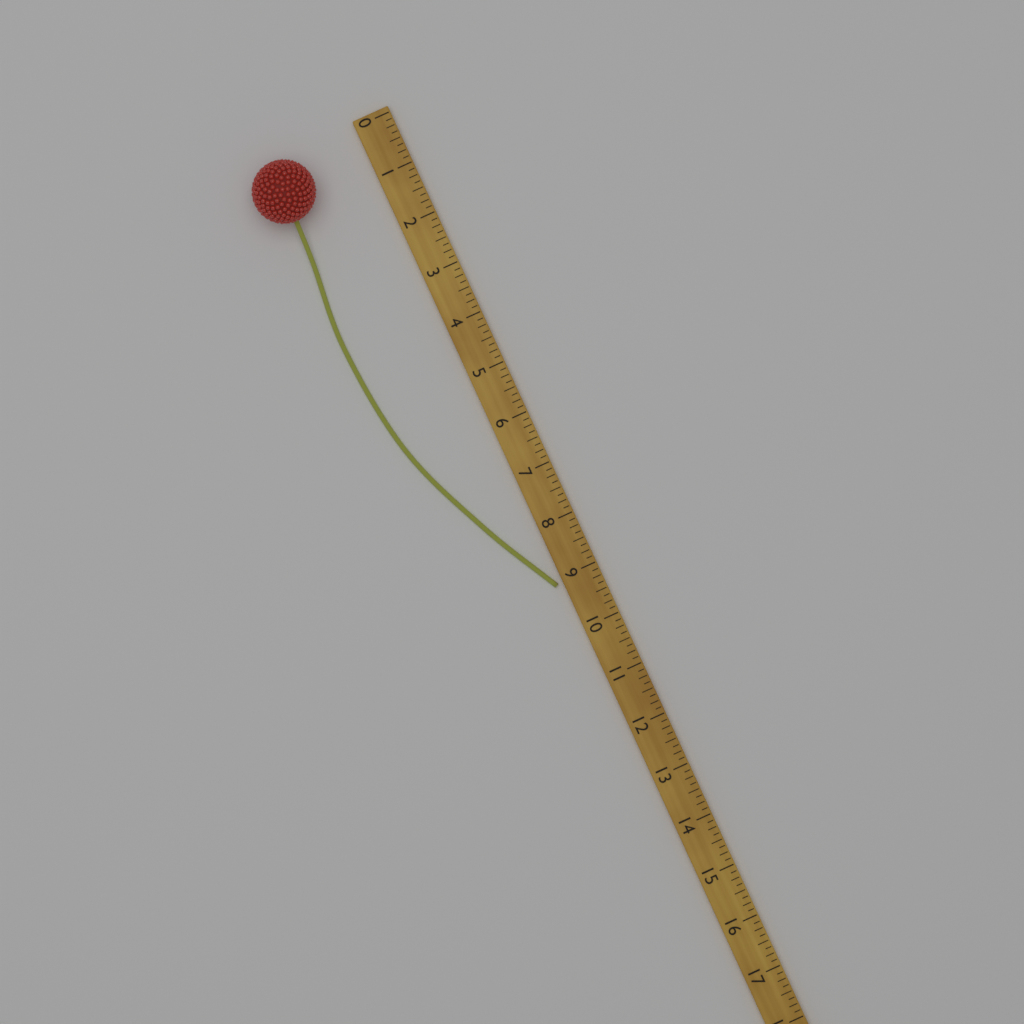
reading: 9.125 (no unit)
